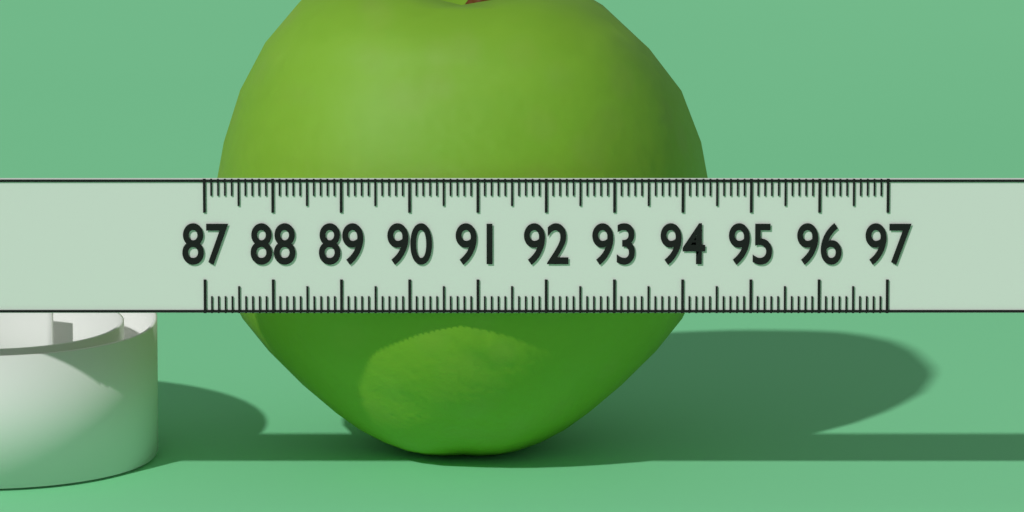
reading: 94.5 (no unit)
